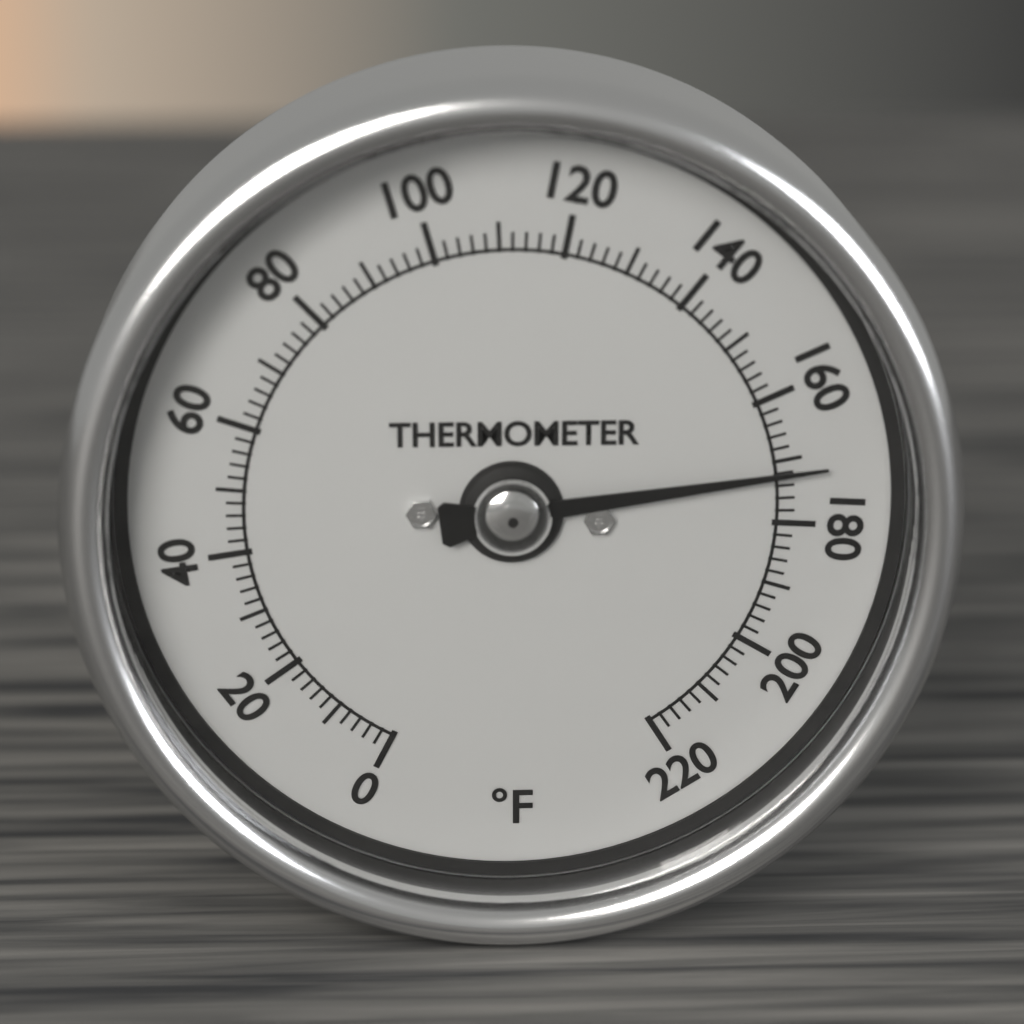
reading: 172 °F
